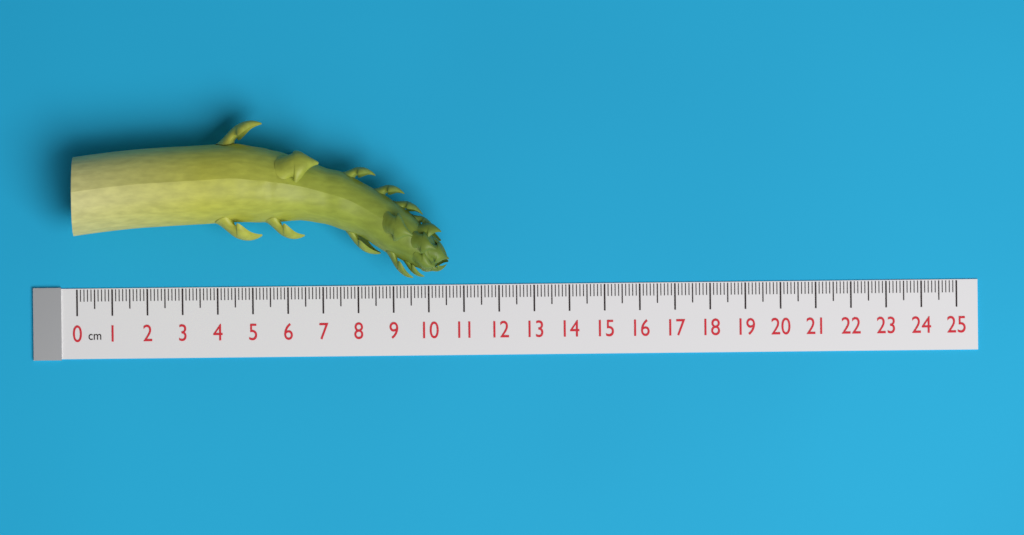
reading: 10.6 cm
